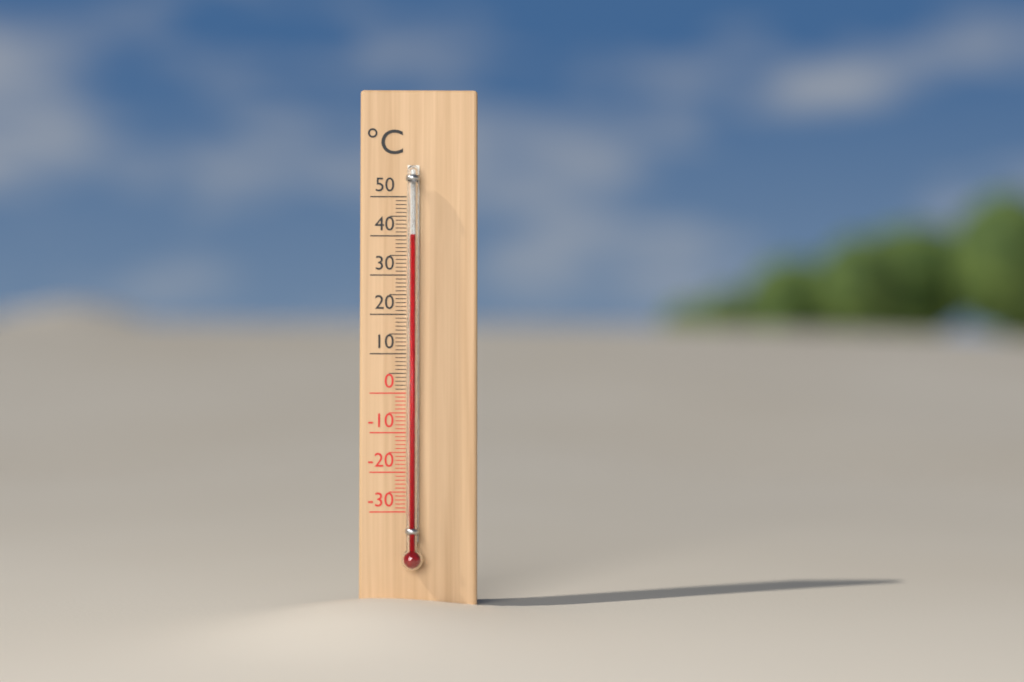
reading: 40 °C
